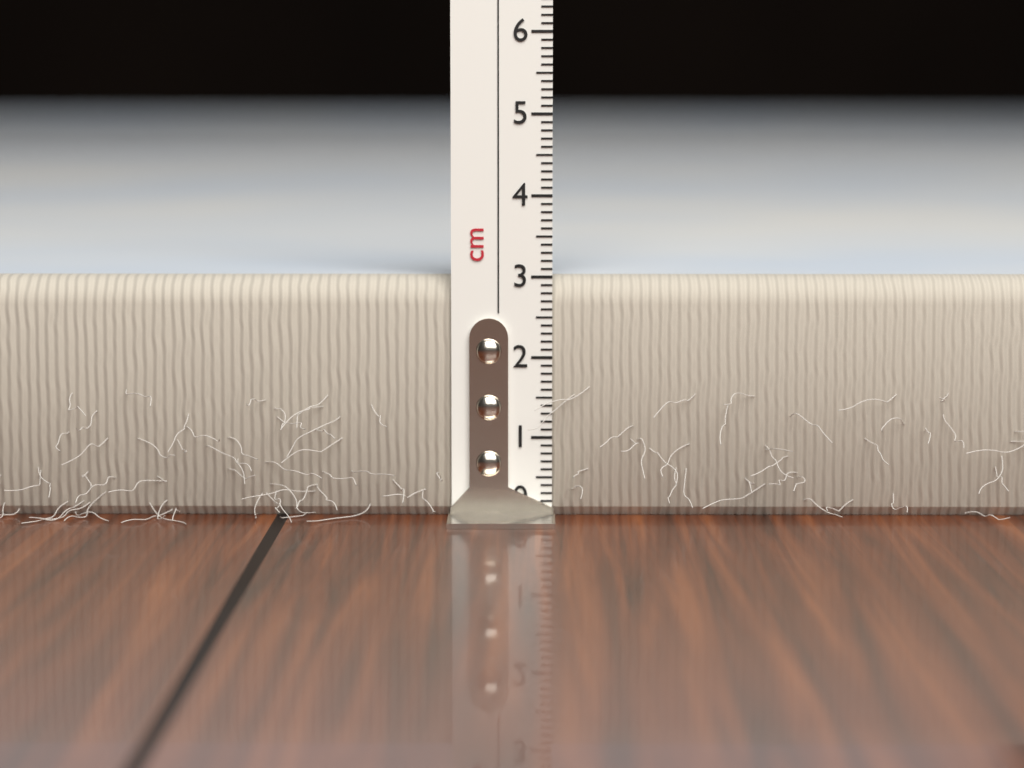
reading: 3.0 cm
